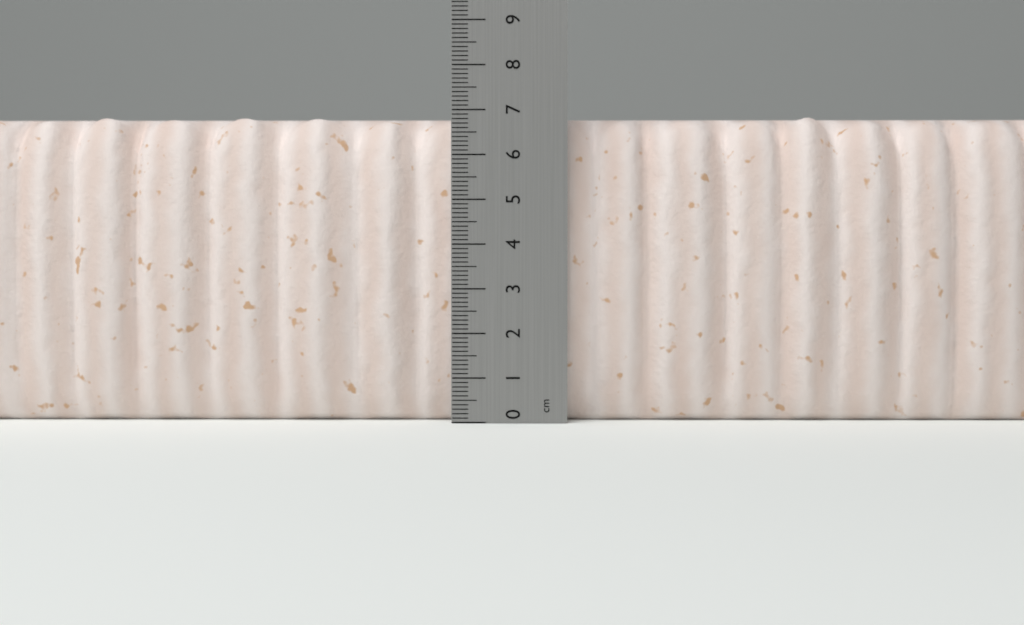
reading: 6.9 cm
